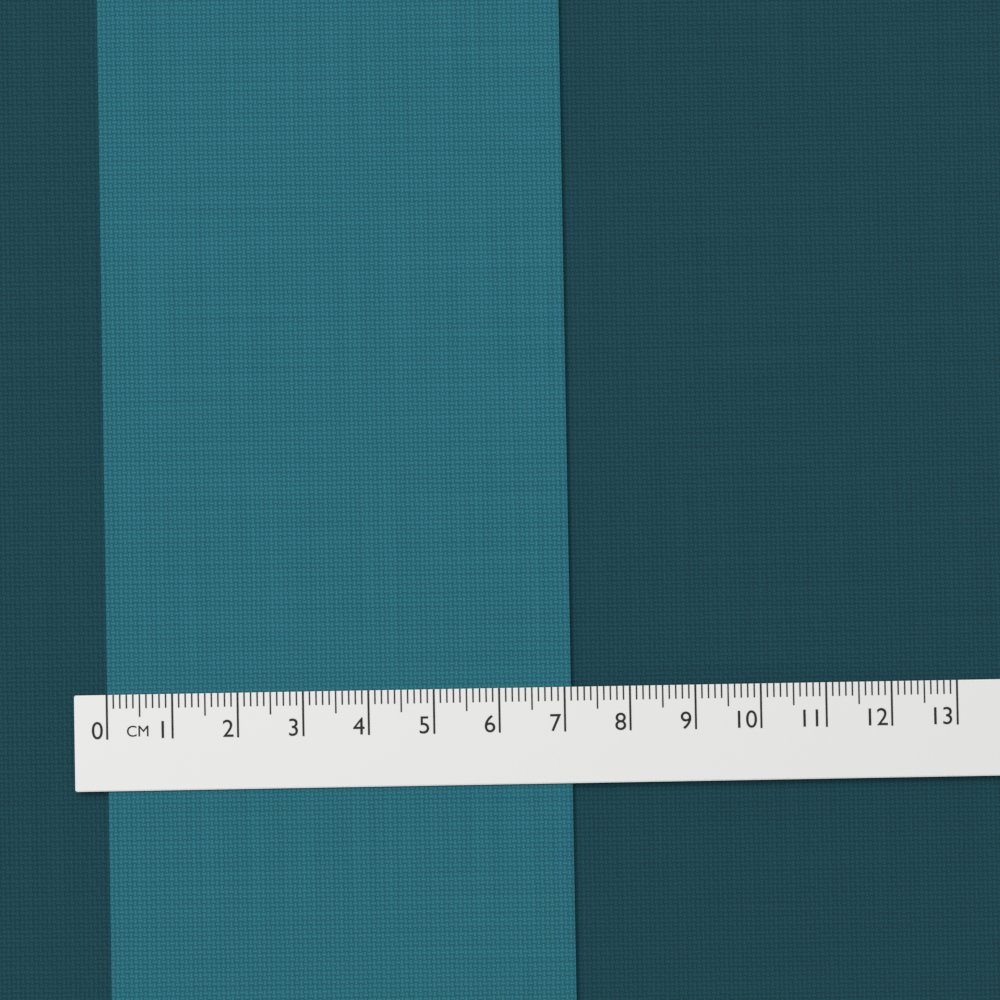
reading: 7.1 cm
